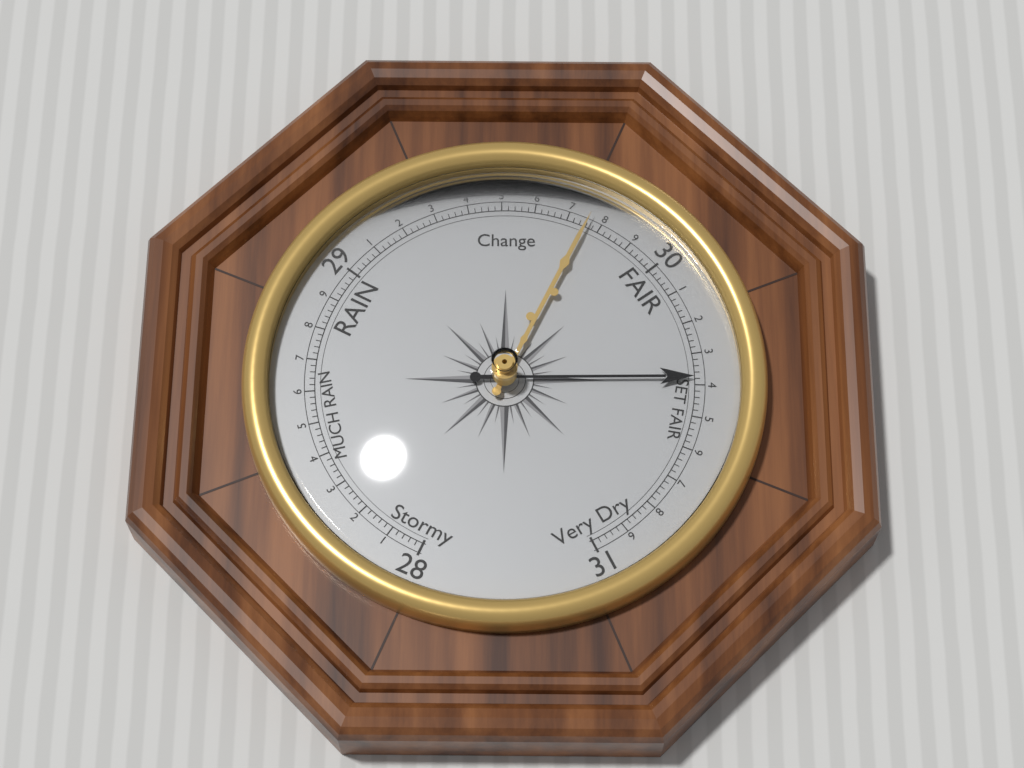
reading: 30.38 (no unit)
